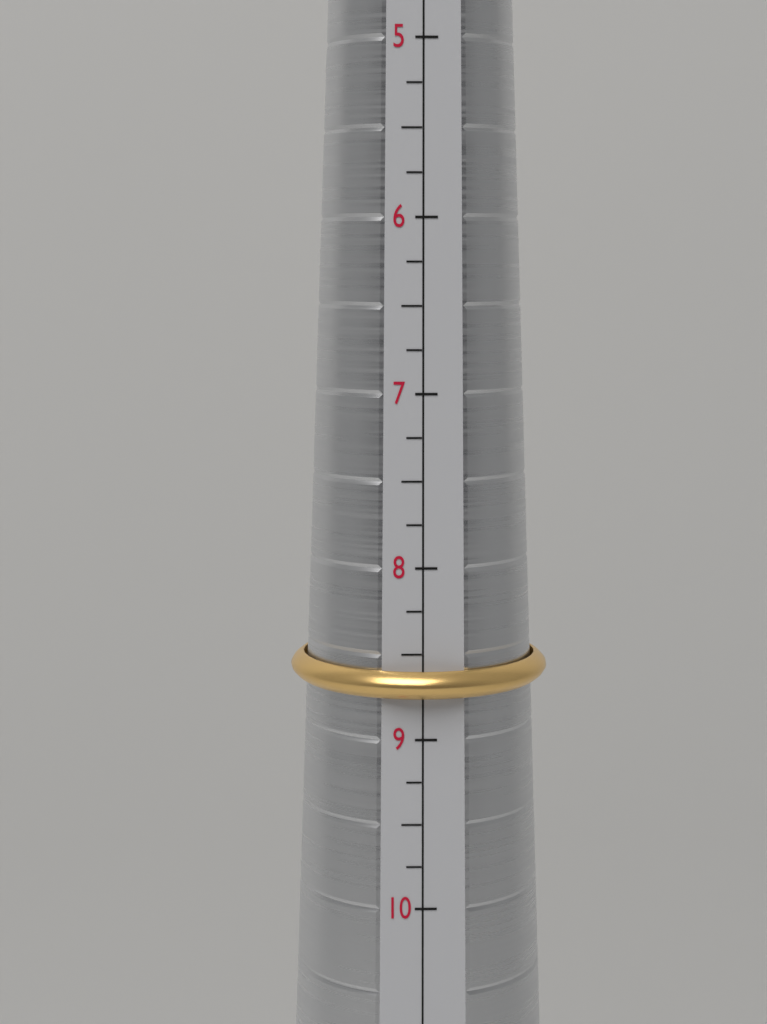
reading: 8.75 (no unit)
